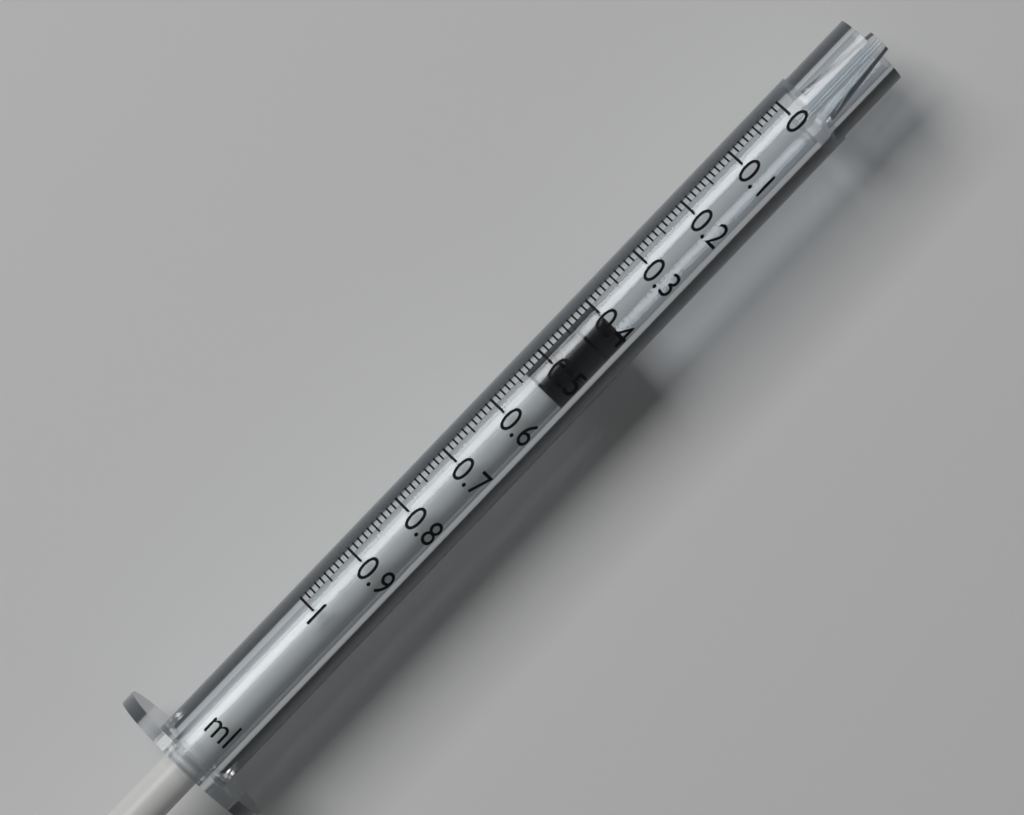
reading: 0.40 ml
